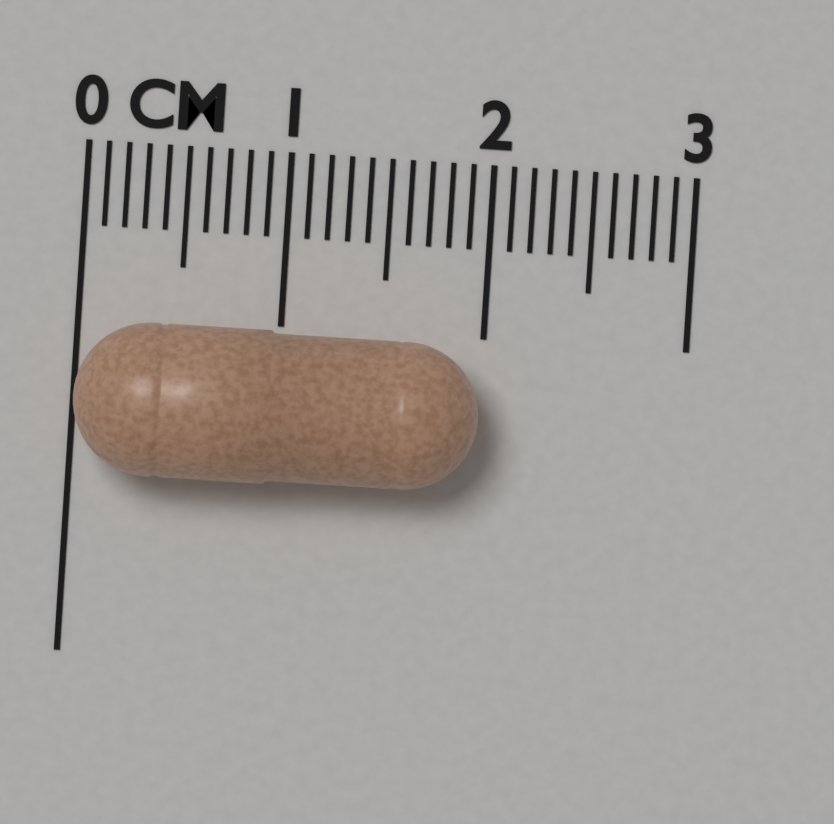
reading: 2.0 cm
